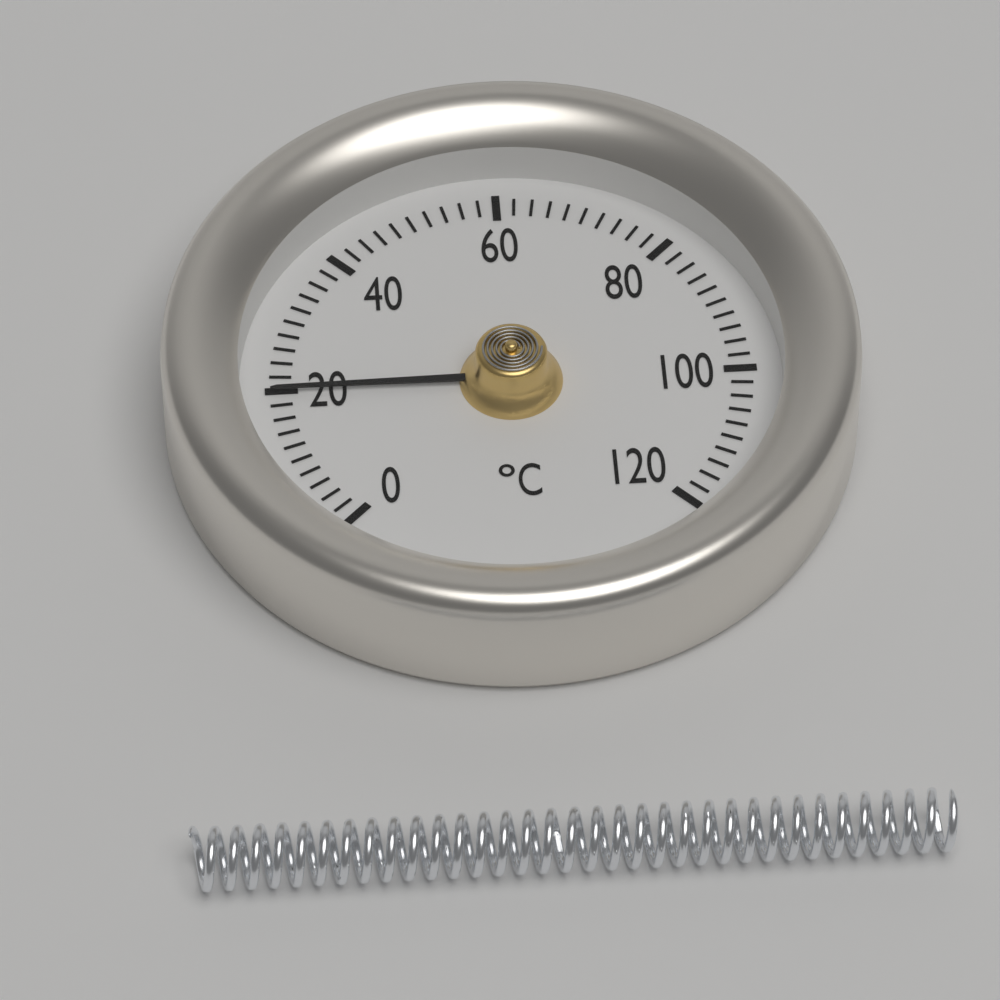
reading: 20 °C
